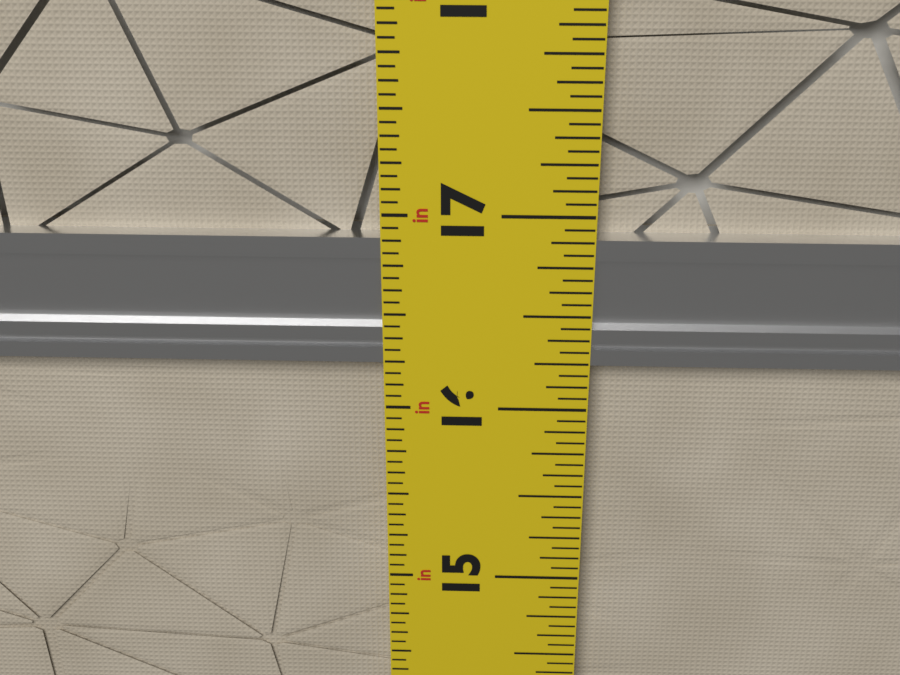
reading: 16.8750 in
